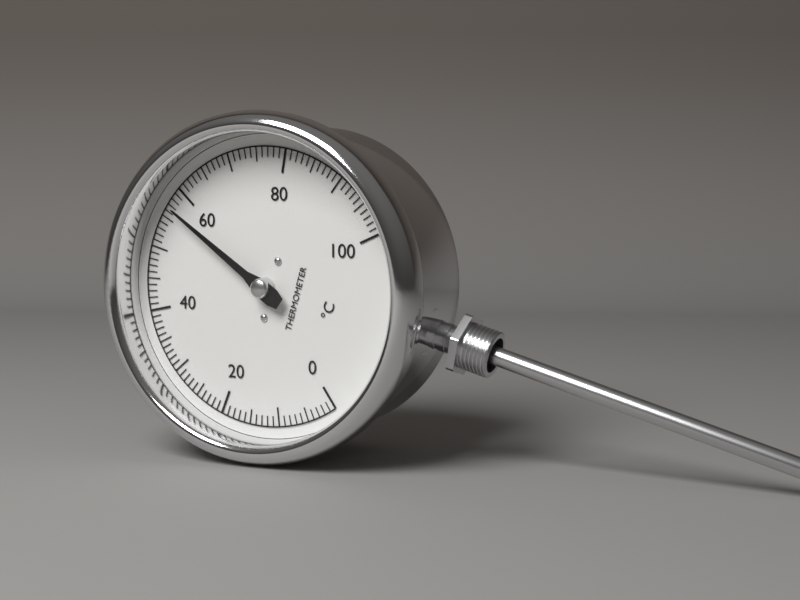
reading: 57 °C
